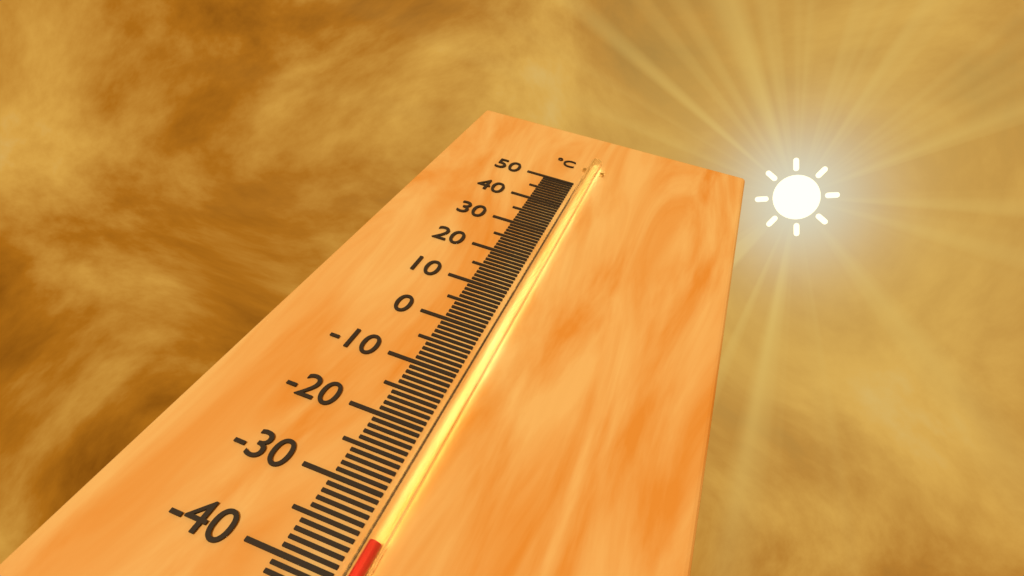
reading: -36 °C
